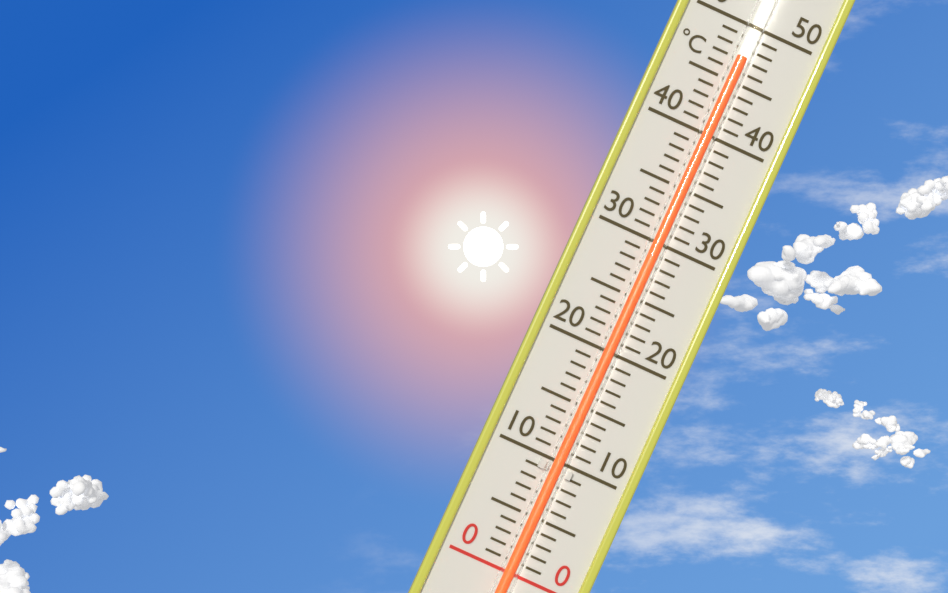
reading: 47 °C
